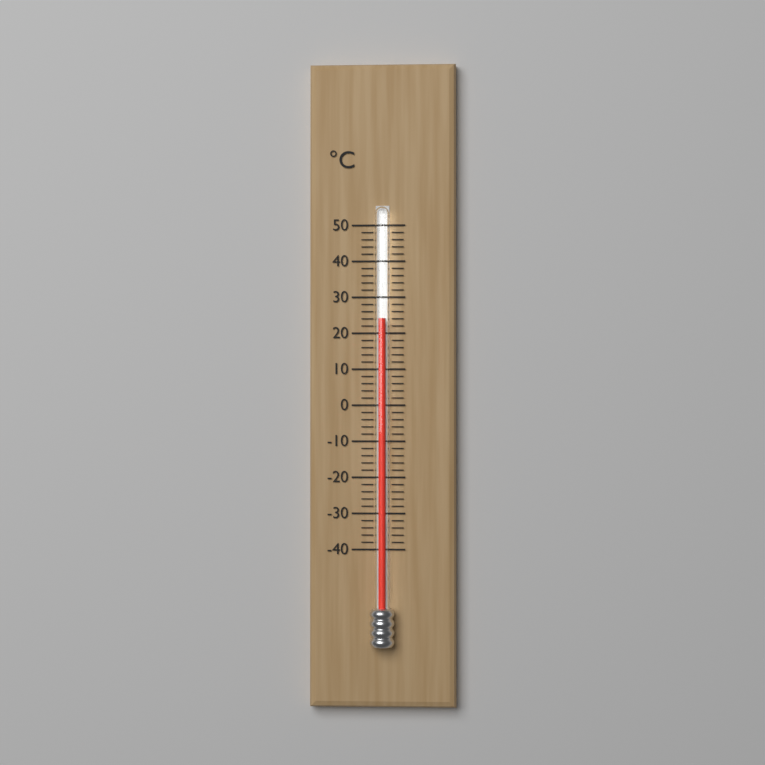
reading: 24 °C
